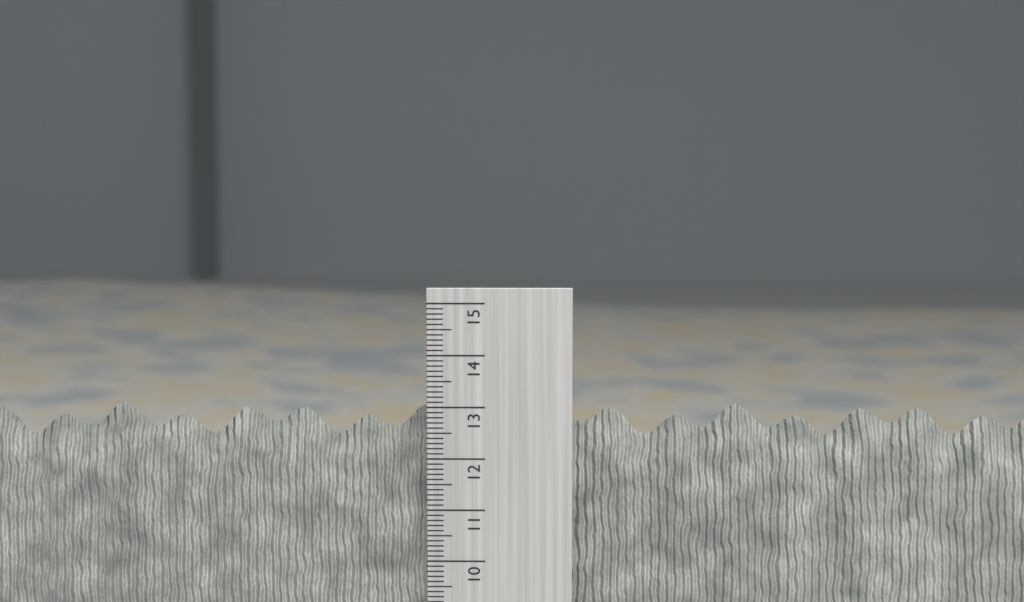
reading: 13.0 cm
